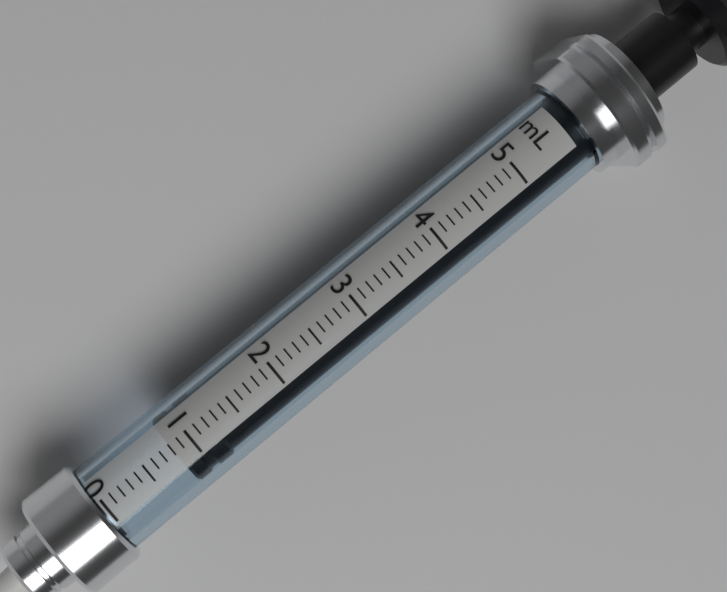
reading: 0.8 mL
